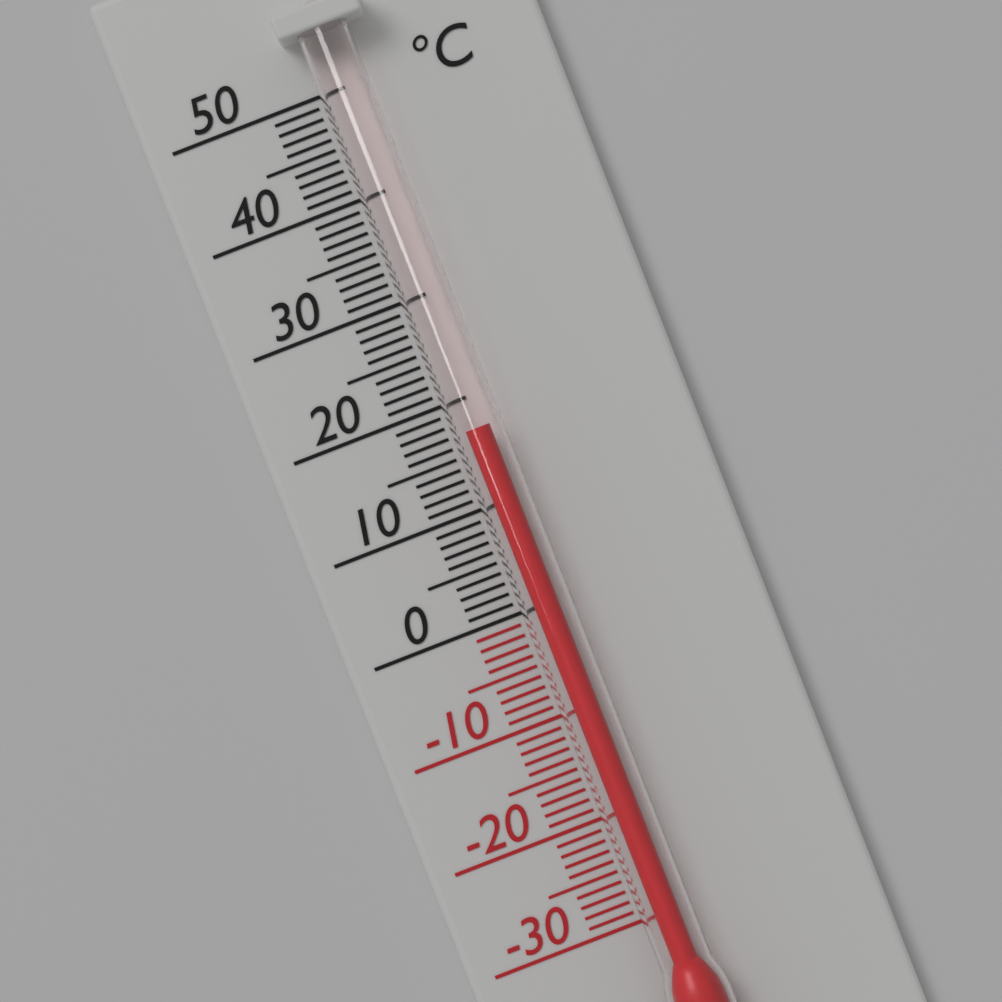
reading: 17 °C
